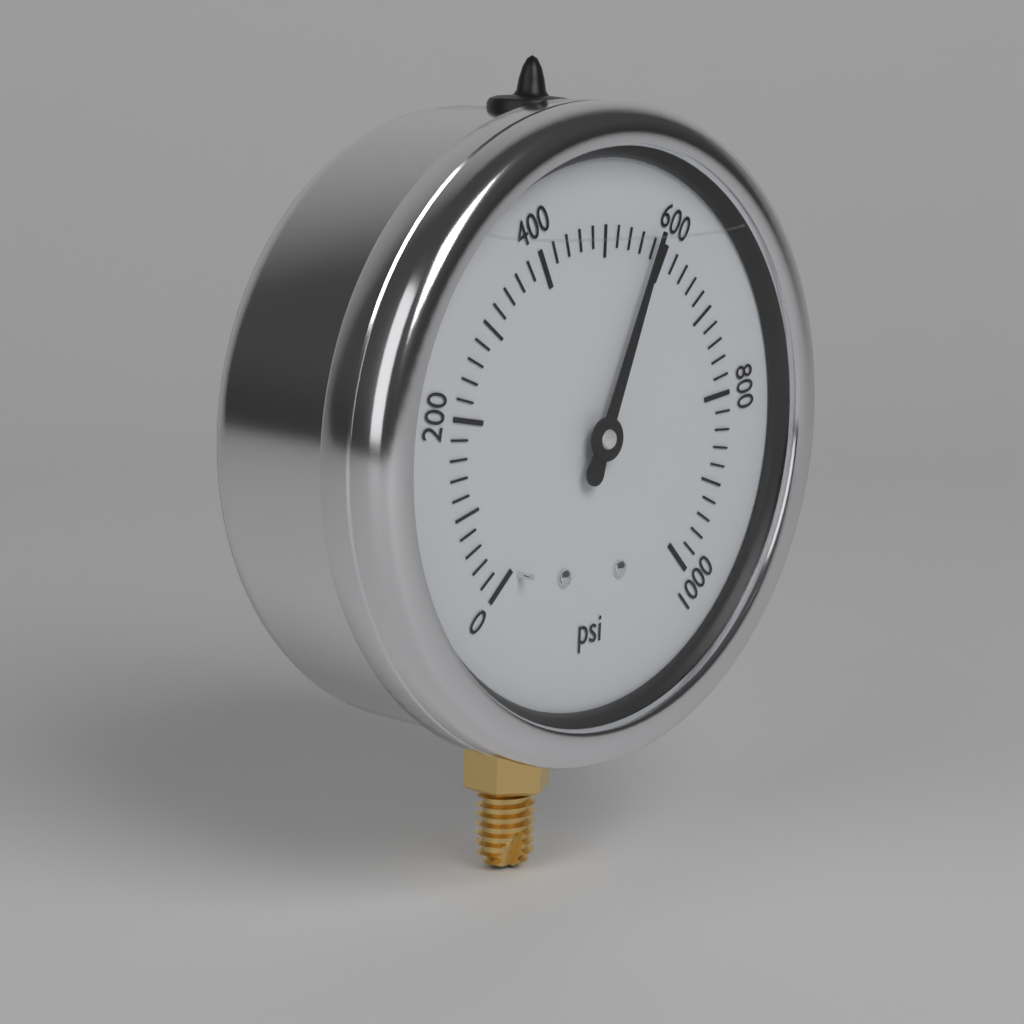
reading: 580 psi
